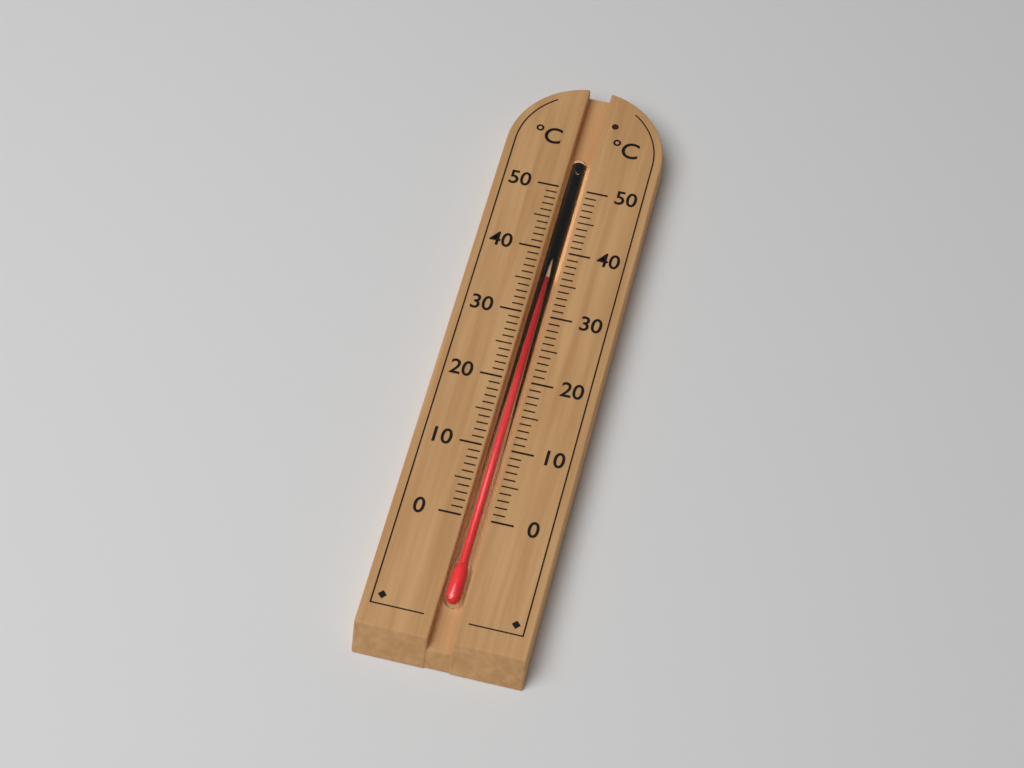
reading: 36 °C
